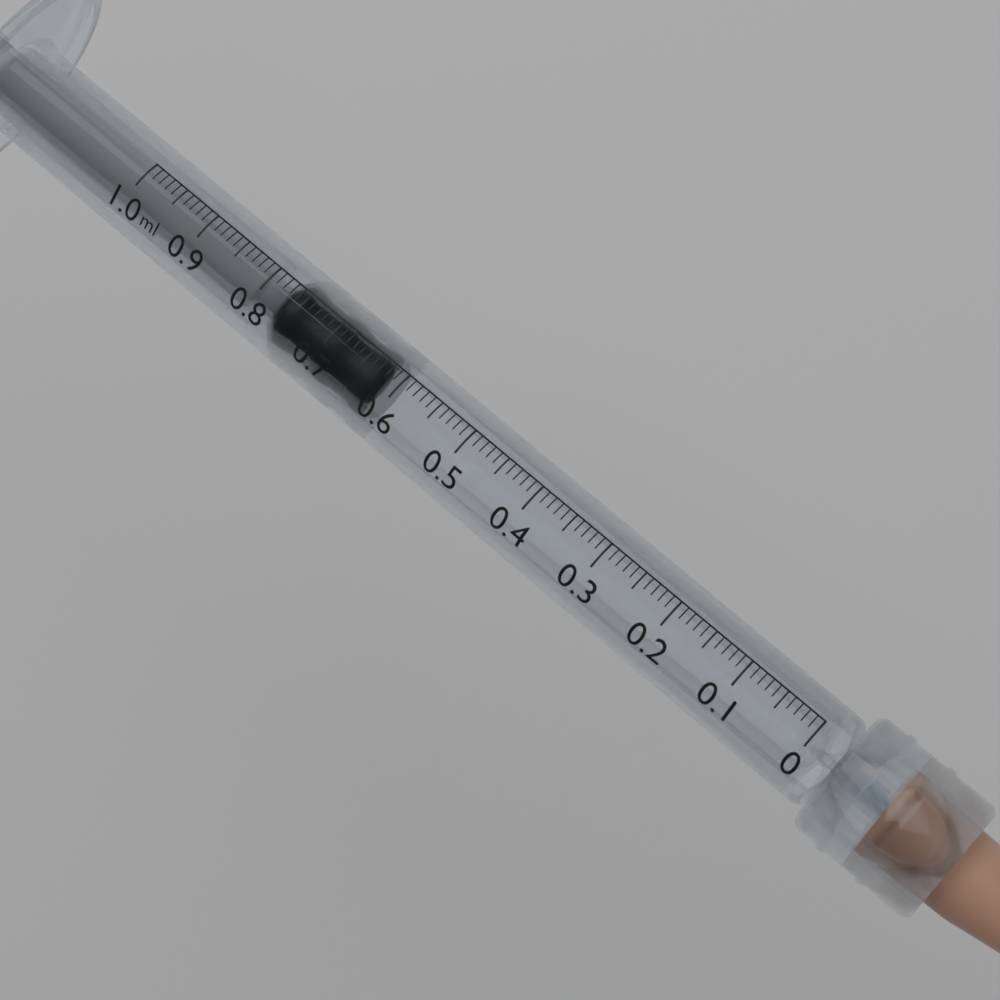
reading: 0.62 ml
